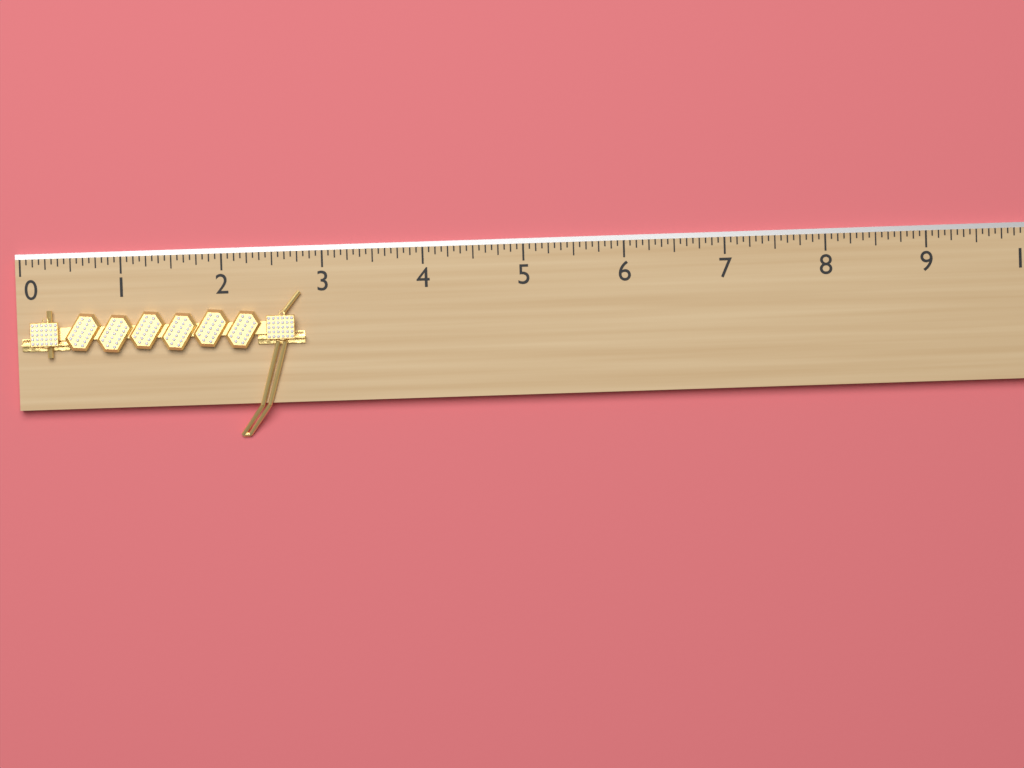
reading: 2.8125 (no unit)
